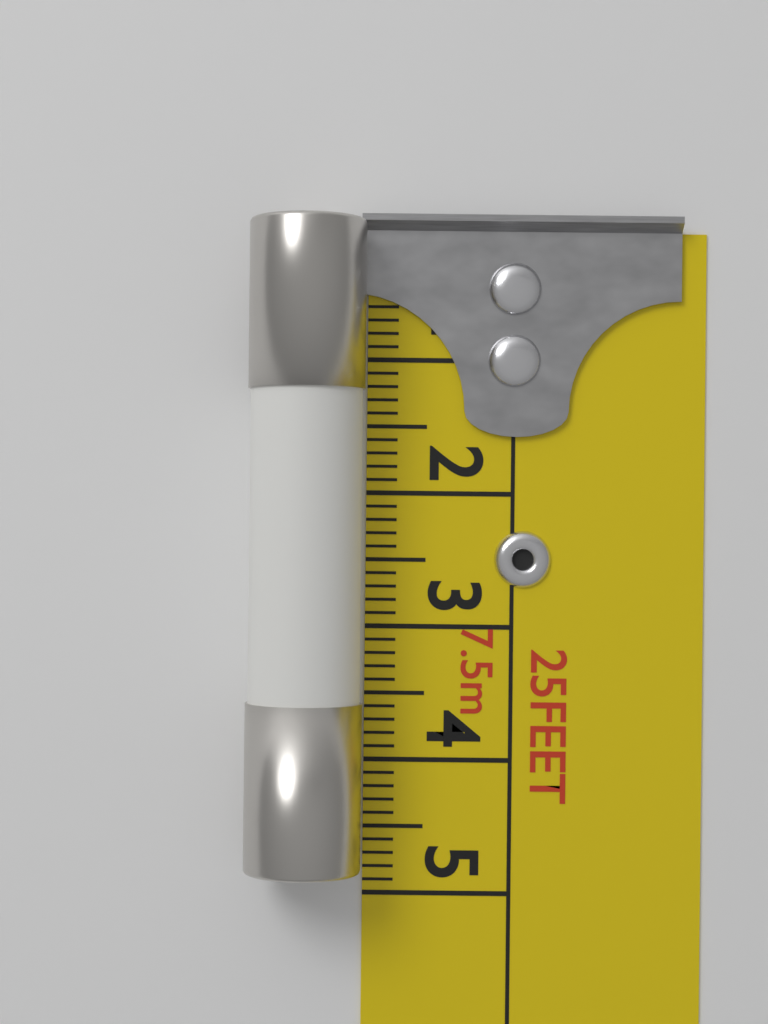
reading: 4.8 cm
